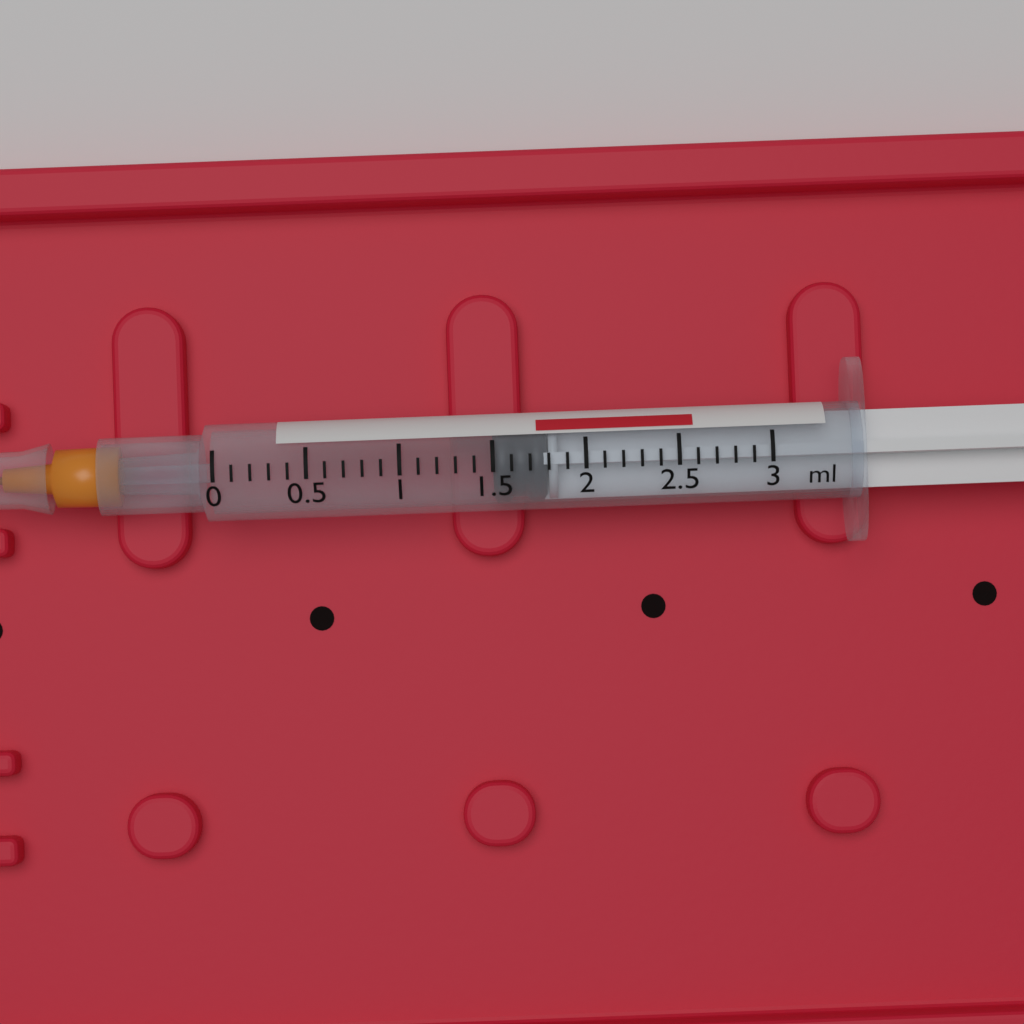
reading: 1.5 ml
